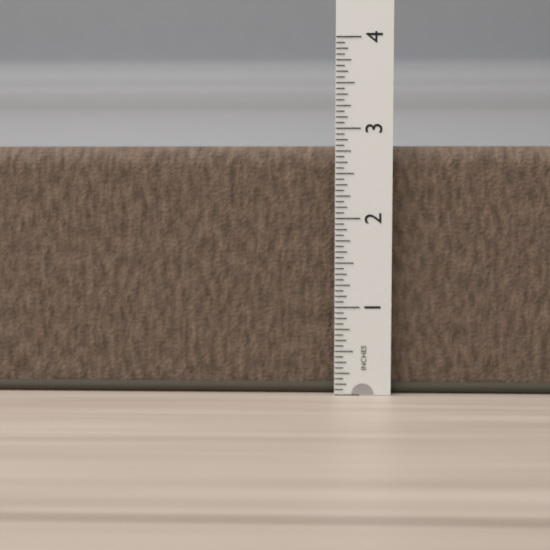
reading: 2.8125 in
